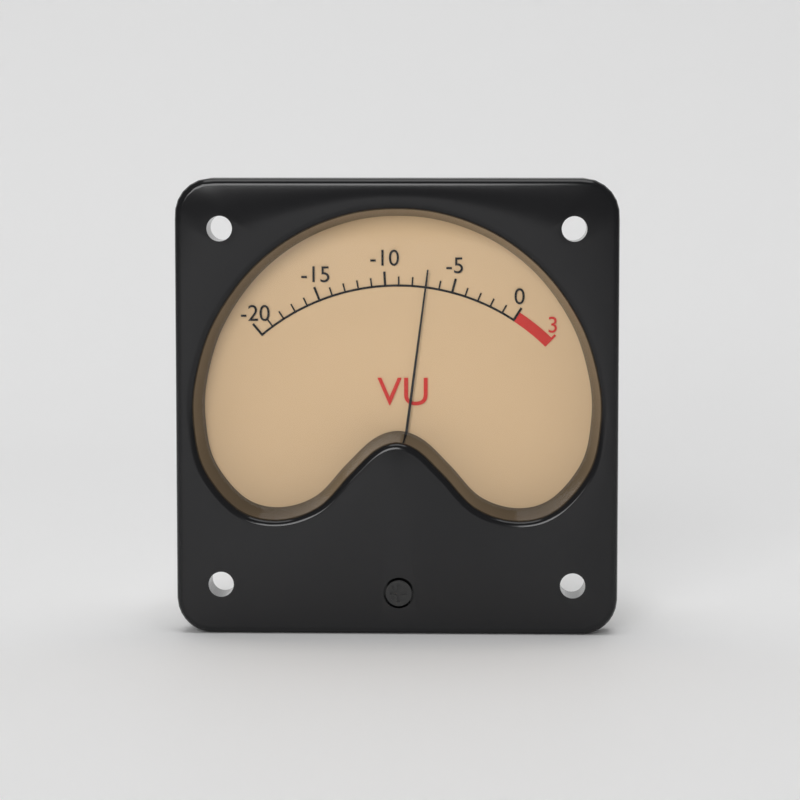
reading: -7 VU
